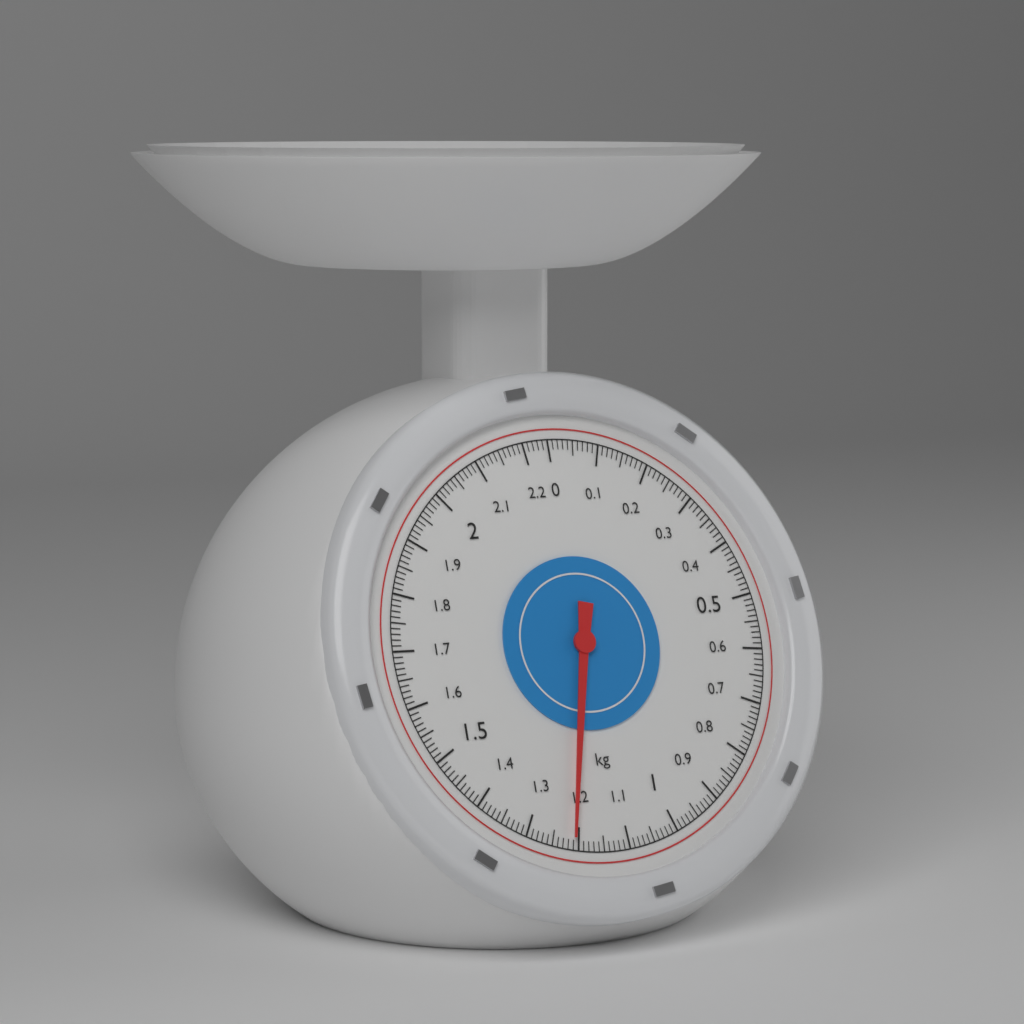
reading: 1.21 kg
